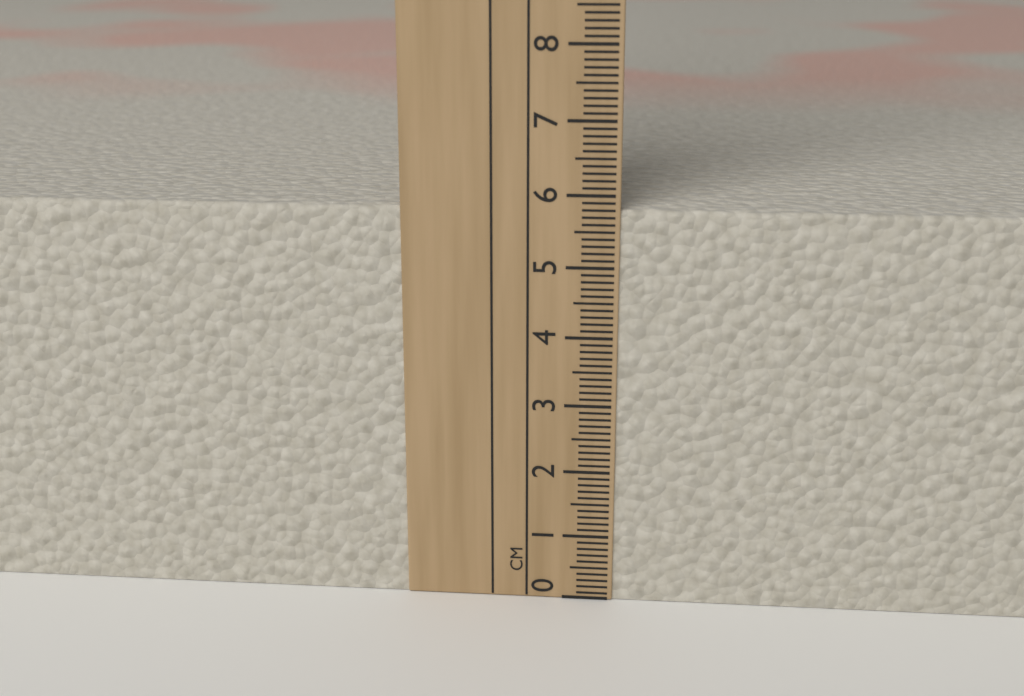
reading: 5.8 cm
